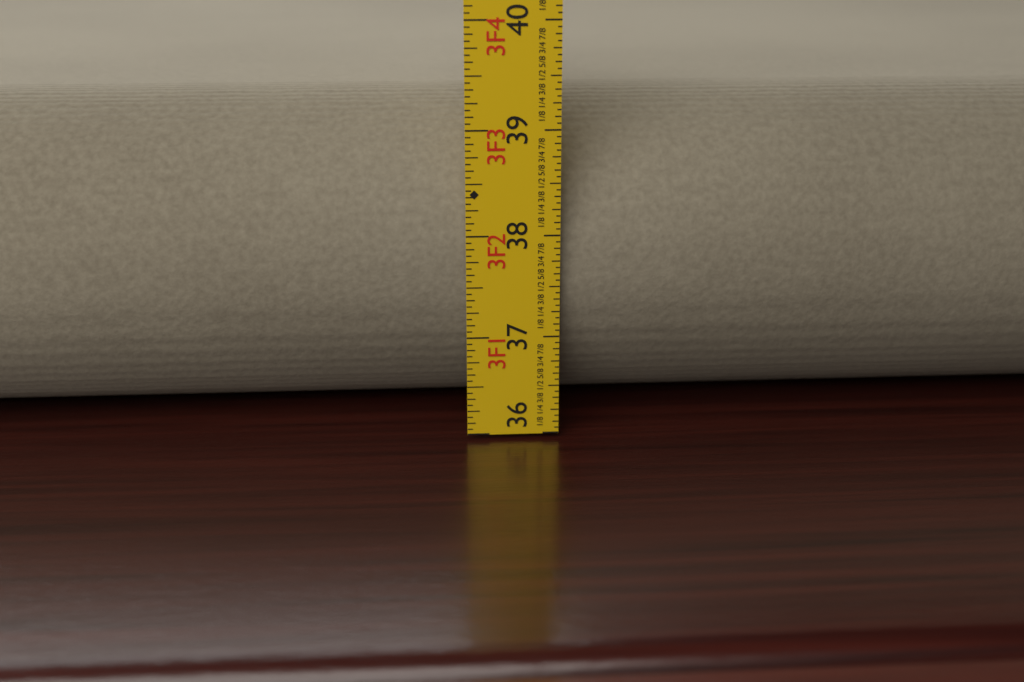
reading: 39.2500 in
